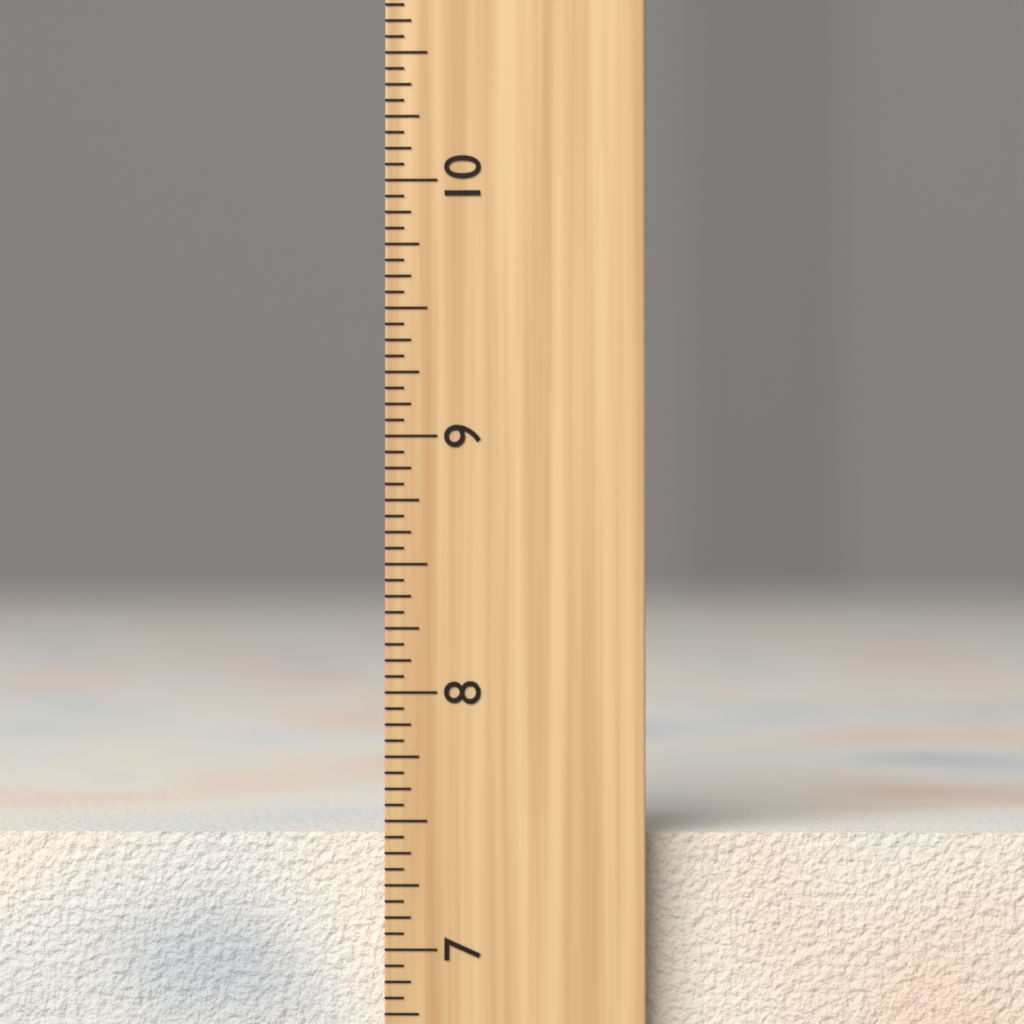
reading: 7.4375 inch
